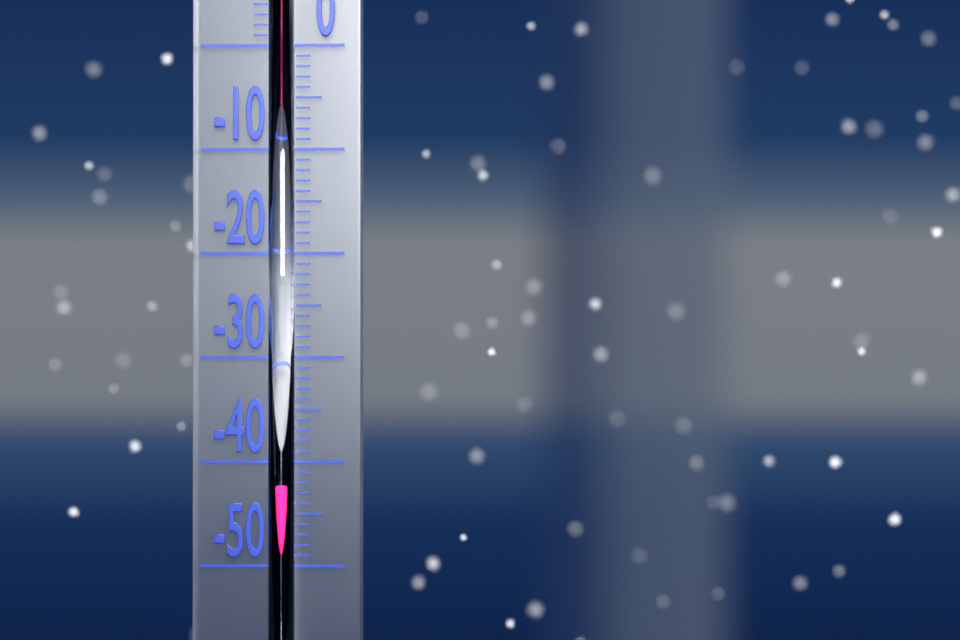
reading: -42 °C
